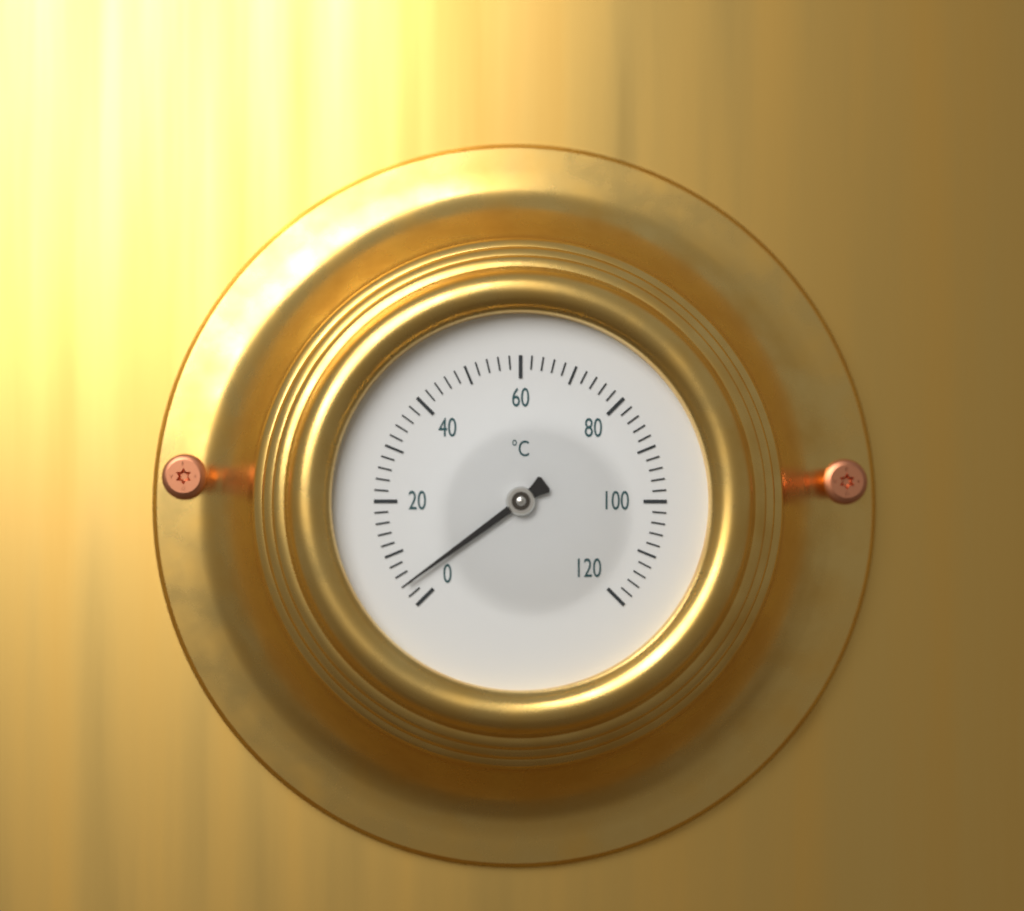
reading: 4 °C
